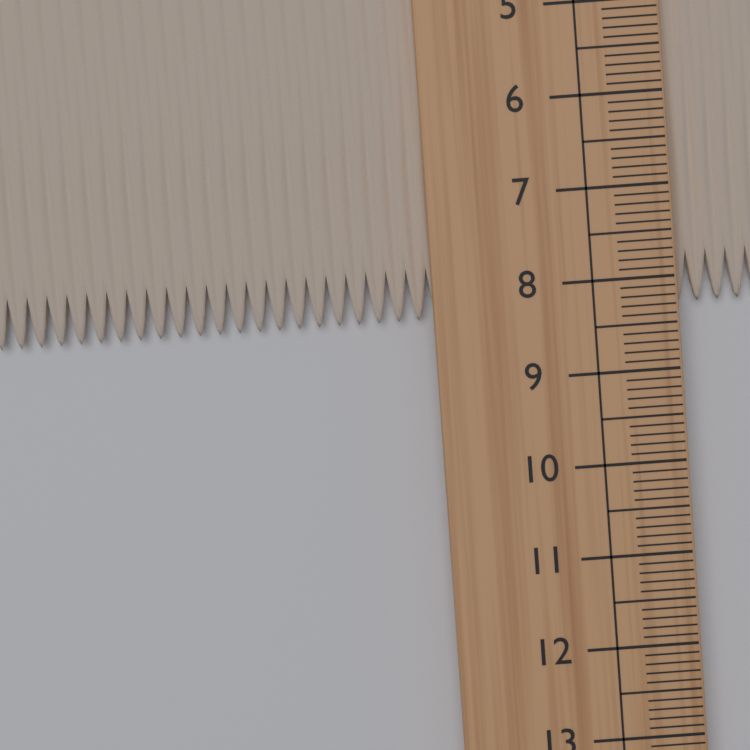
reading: 8.3 cm
